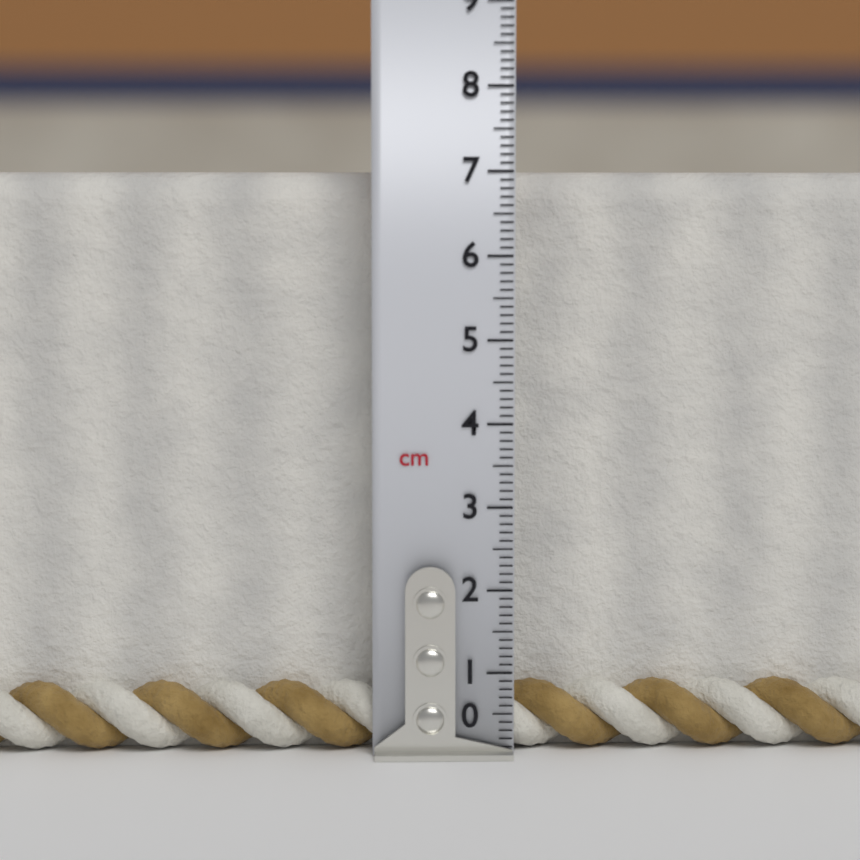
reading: 7.0 cm
